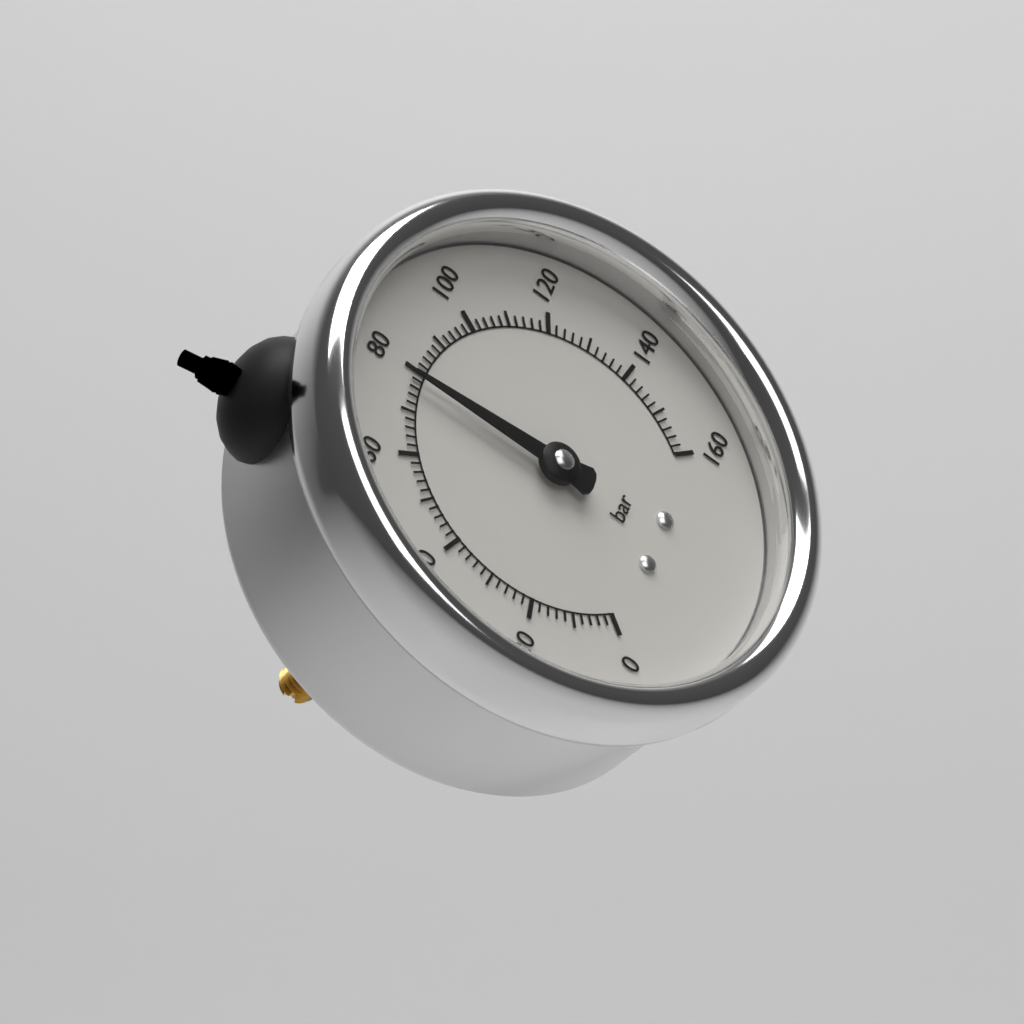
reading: 78 bar
